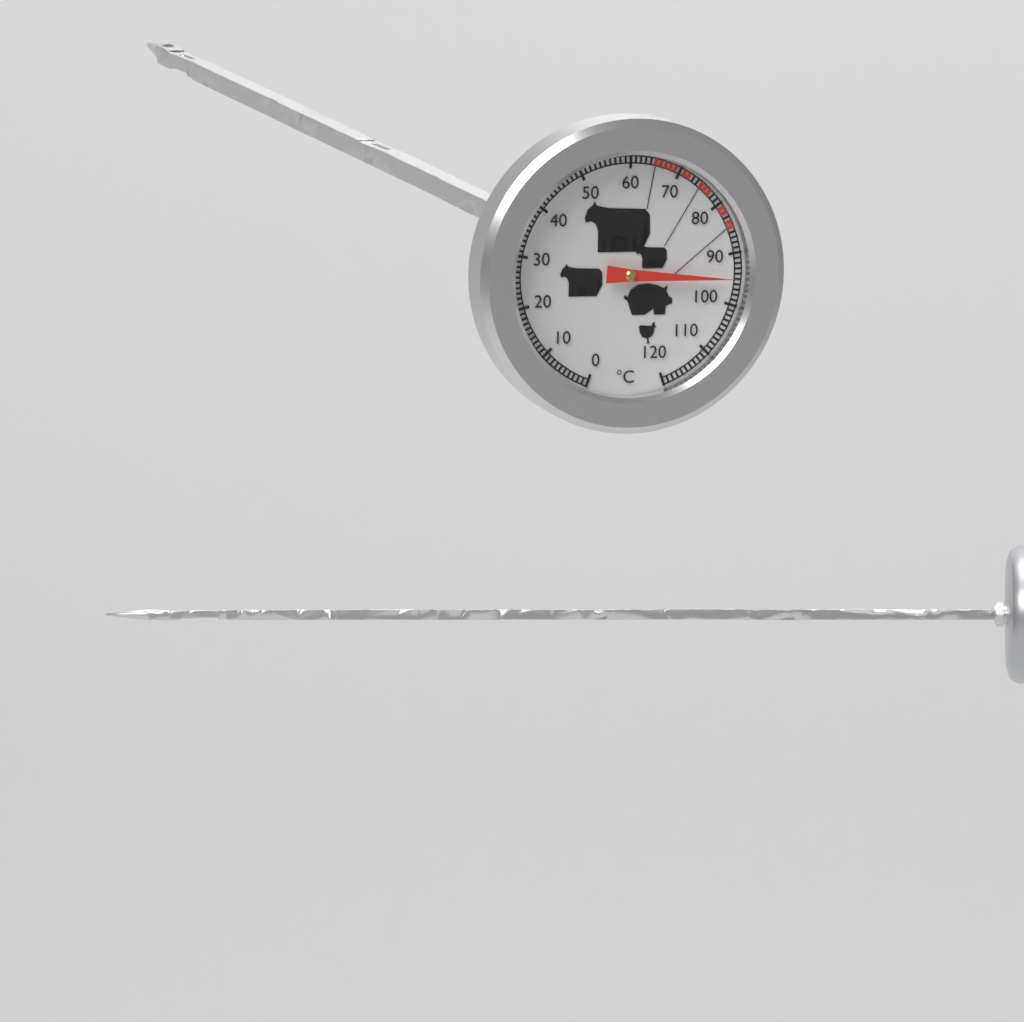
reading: 95 °C
